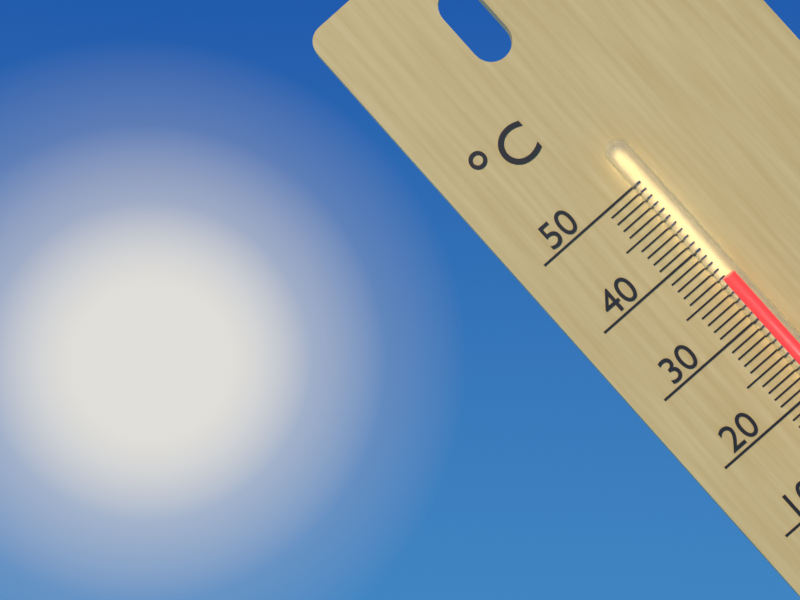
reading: 36 °C
